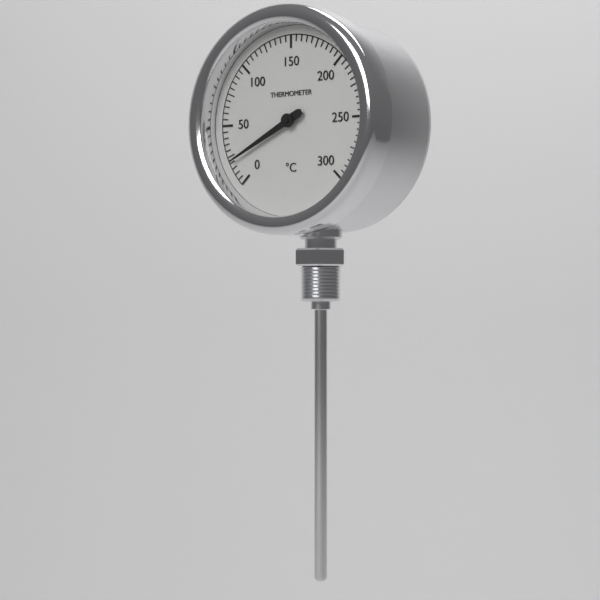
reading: 20 °C
